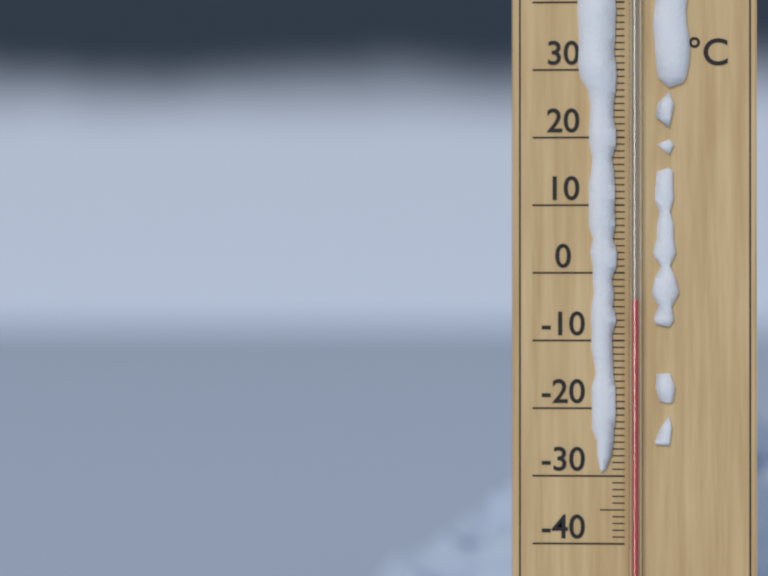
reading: -4 °C
